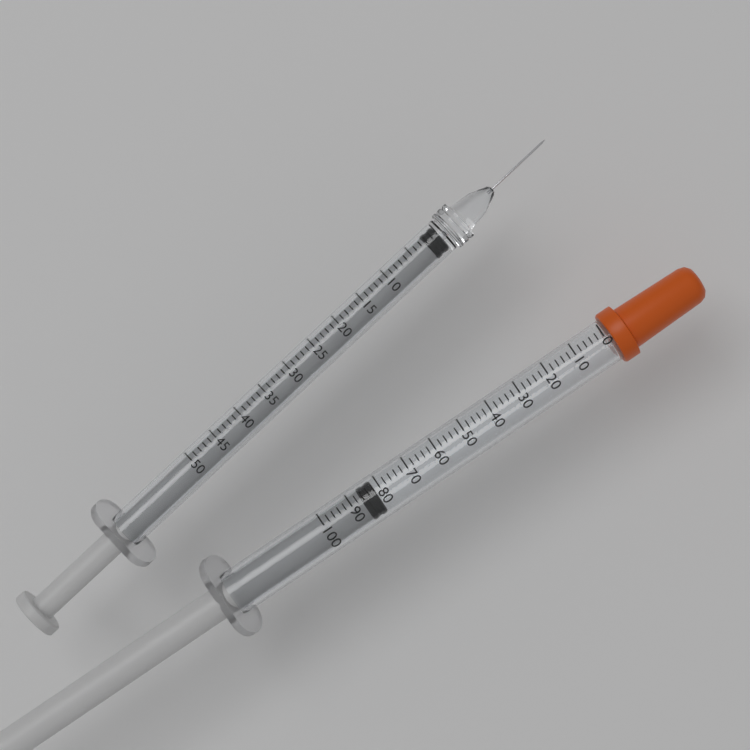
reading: 82 (no unit)
